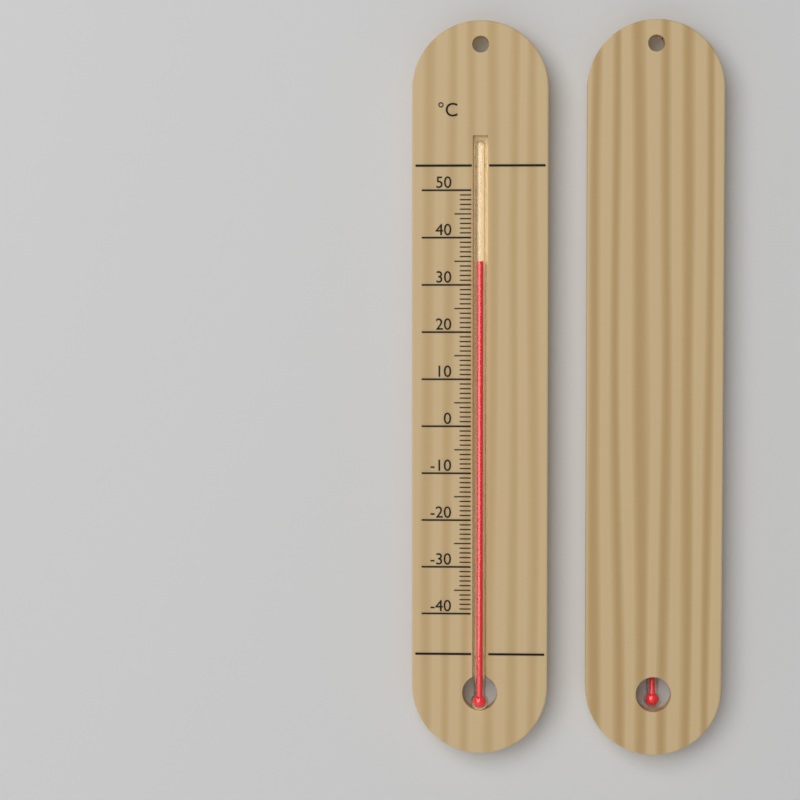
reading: 35 °C
